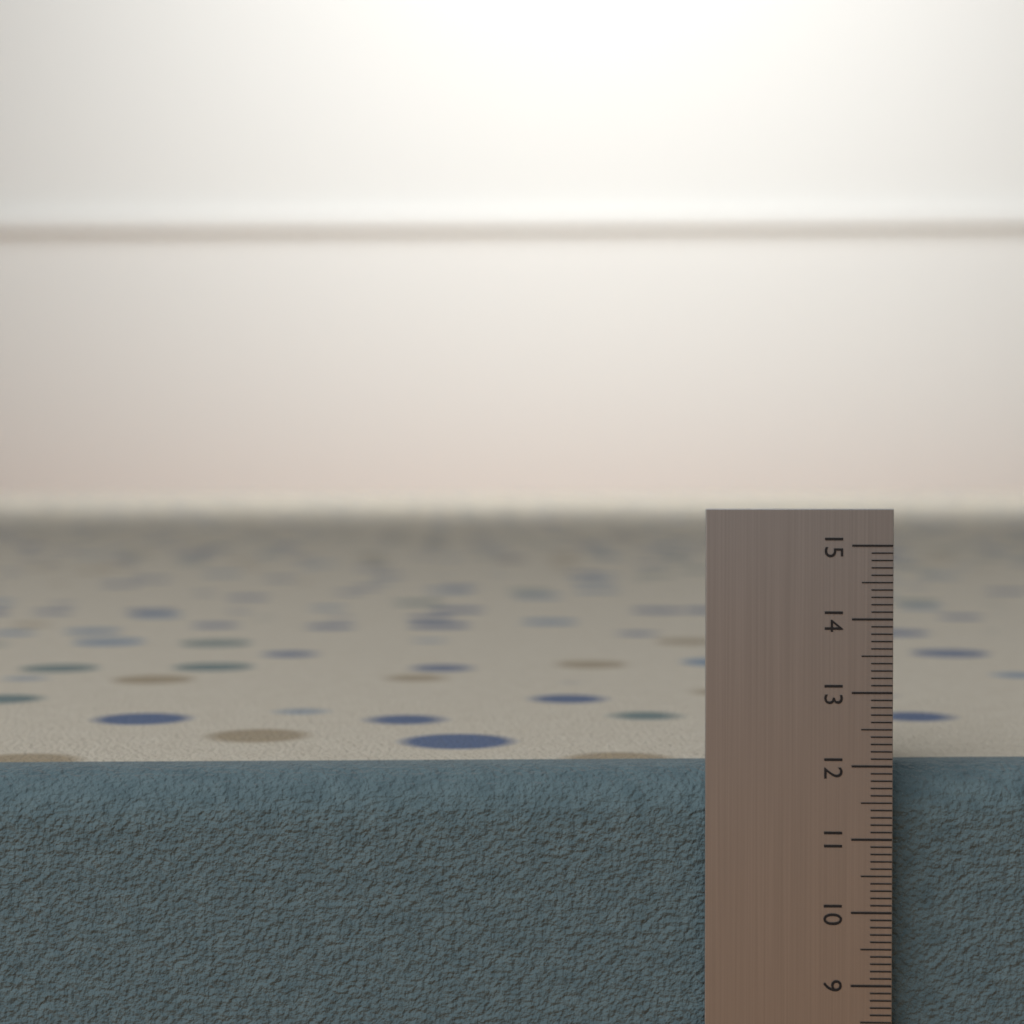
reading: 11.9 (no unit)
